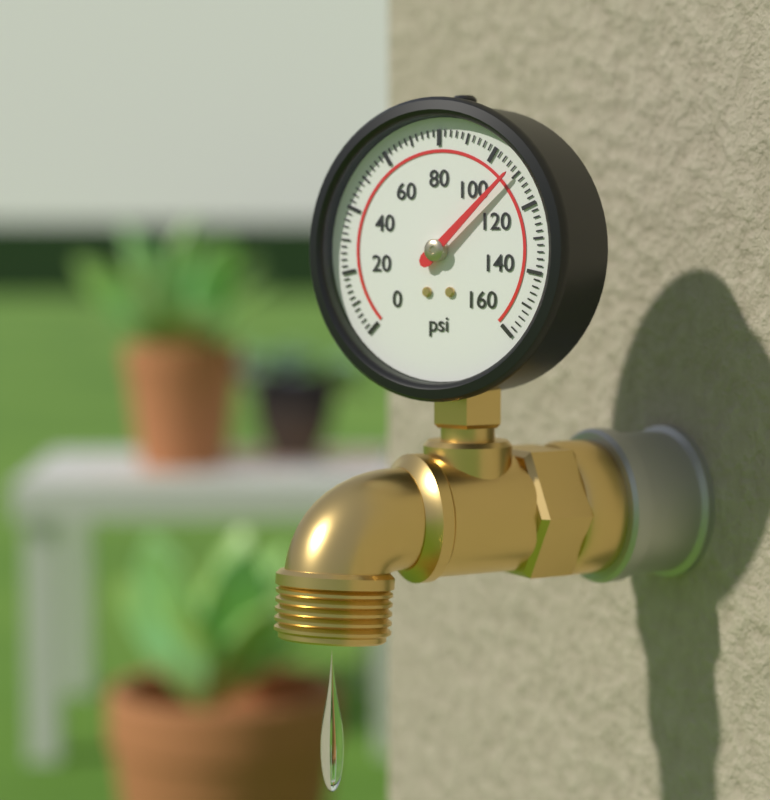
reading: 108 psi
